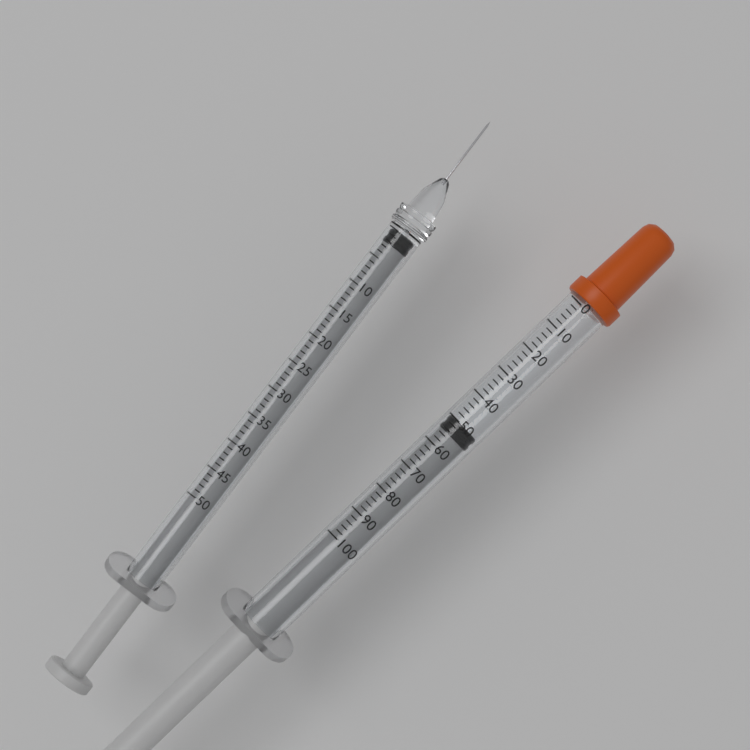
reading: 50 (no unit)
